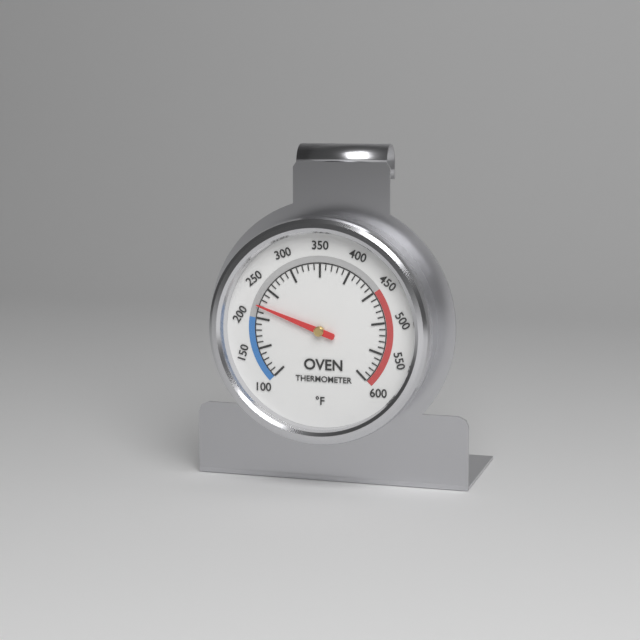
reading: 220 °F
